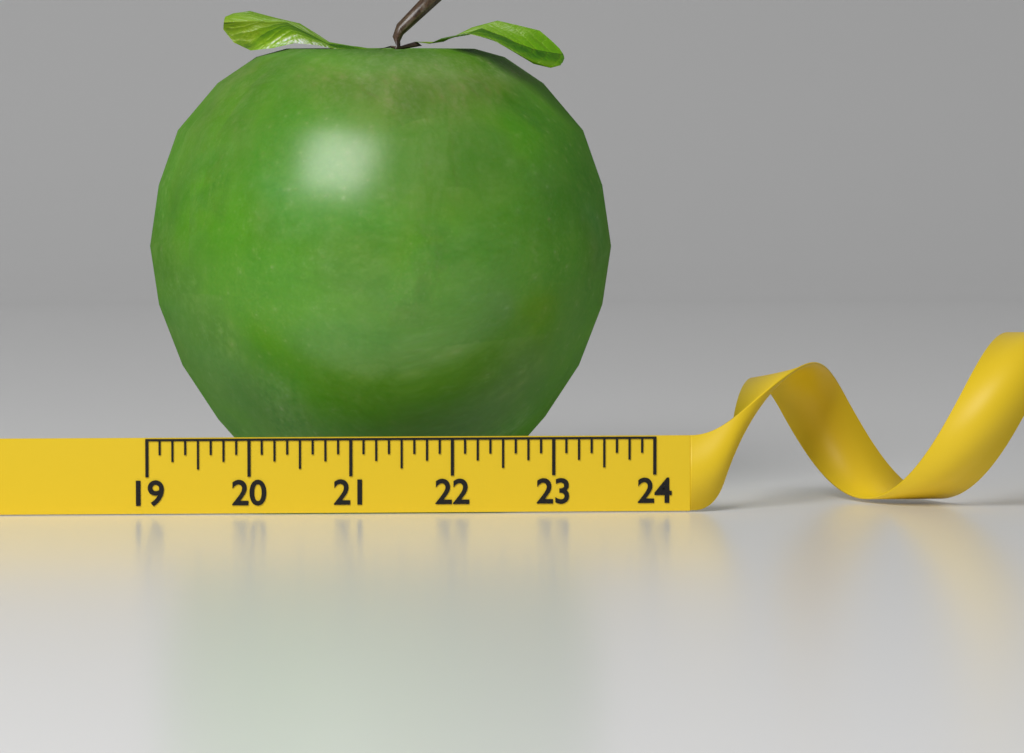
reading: 23.750 (no unit)
